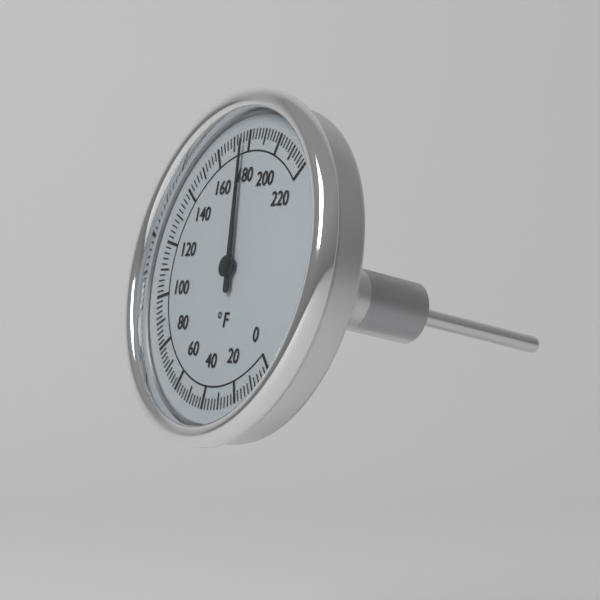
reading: 176 °F
